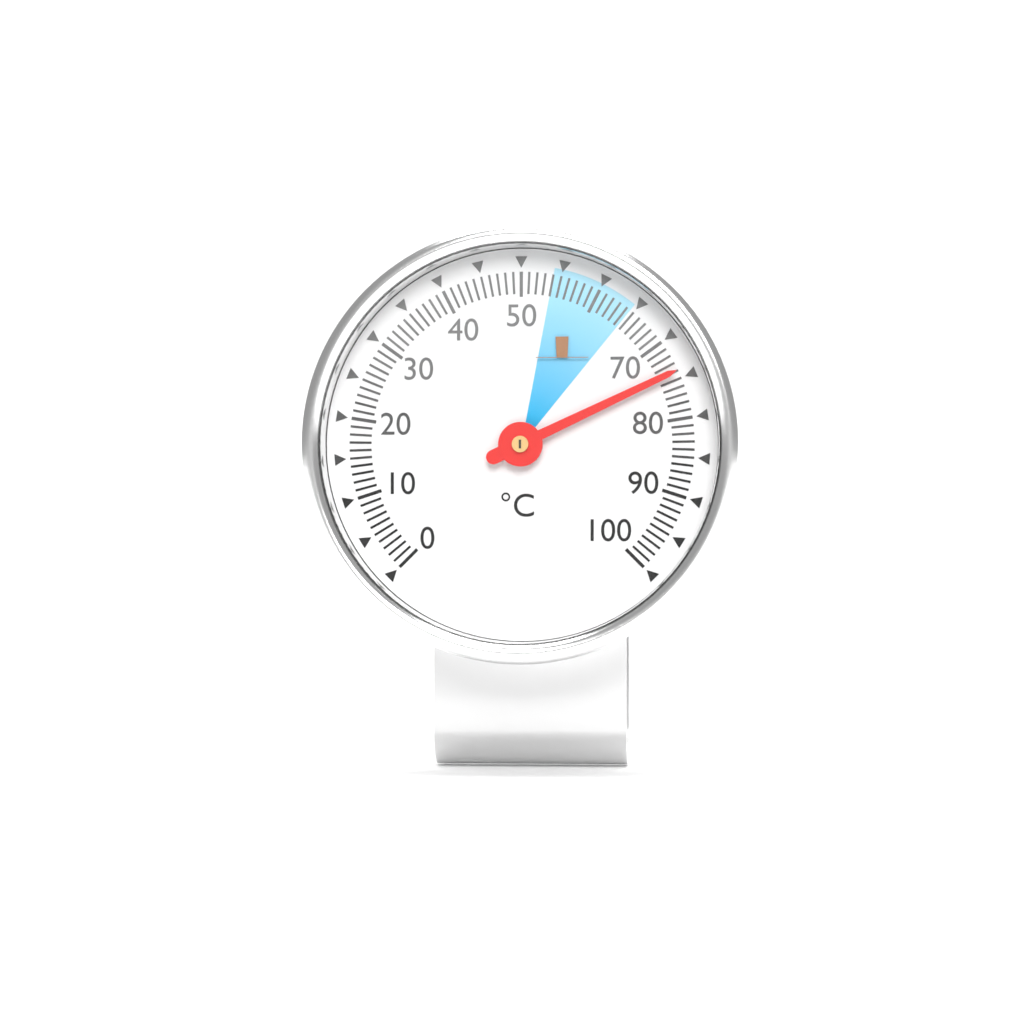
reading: 74 °C
